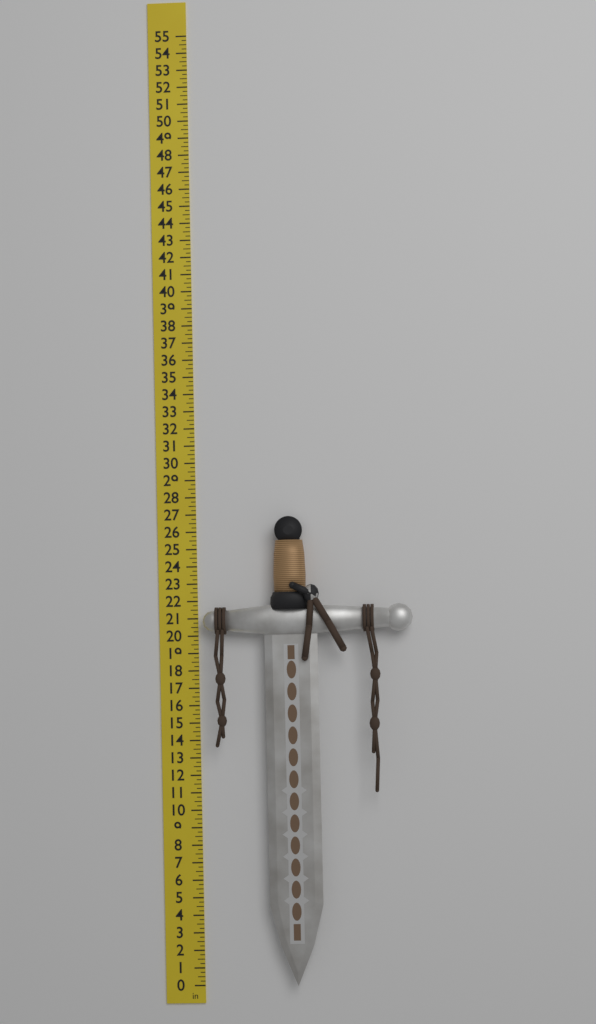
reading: 26.75 in
